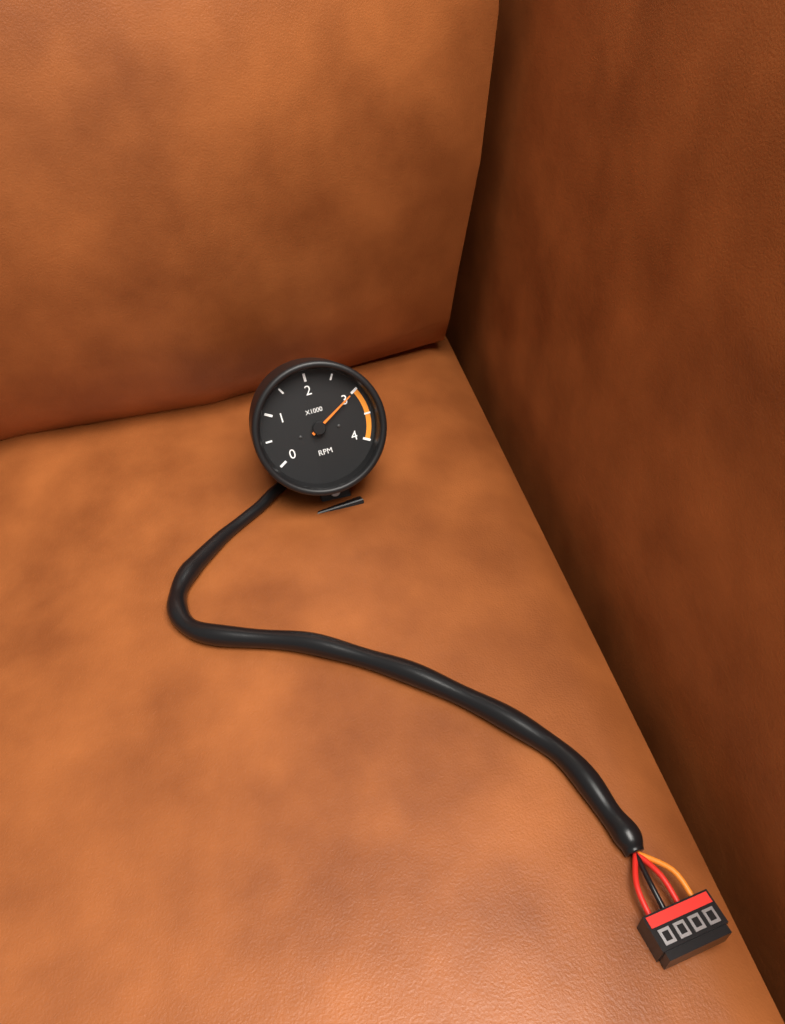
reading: 3000 RPM
